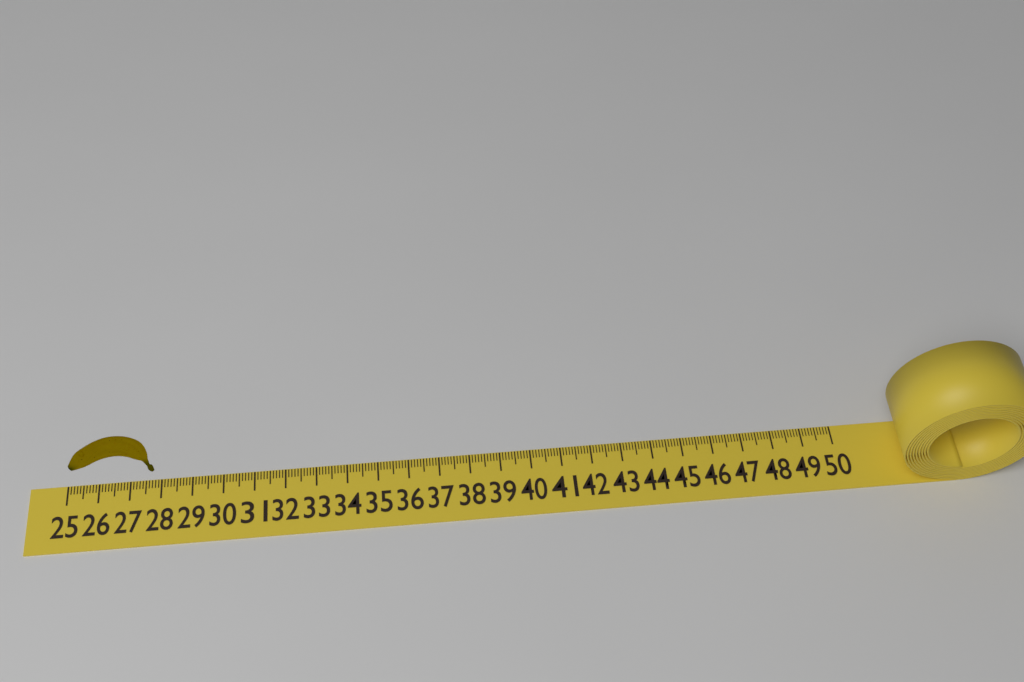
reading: 27.8 (no unit)
